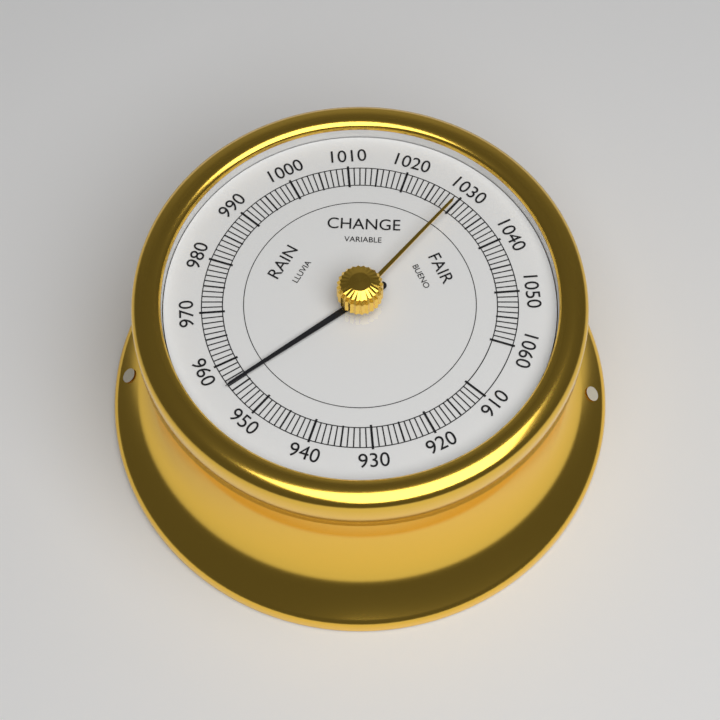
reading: 956 (no unit)
